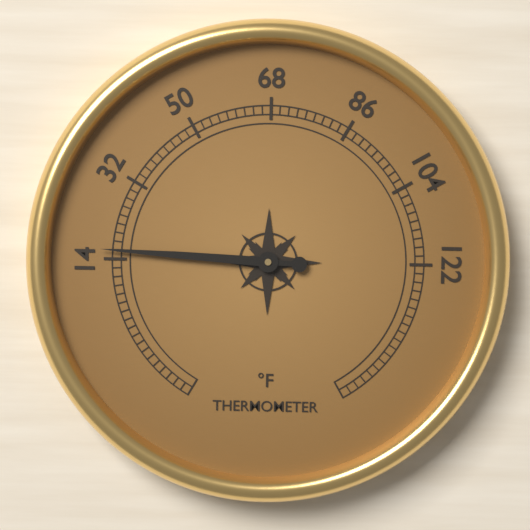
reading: 16 °F
